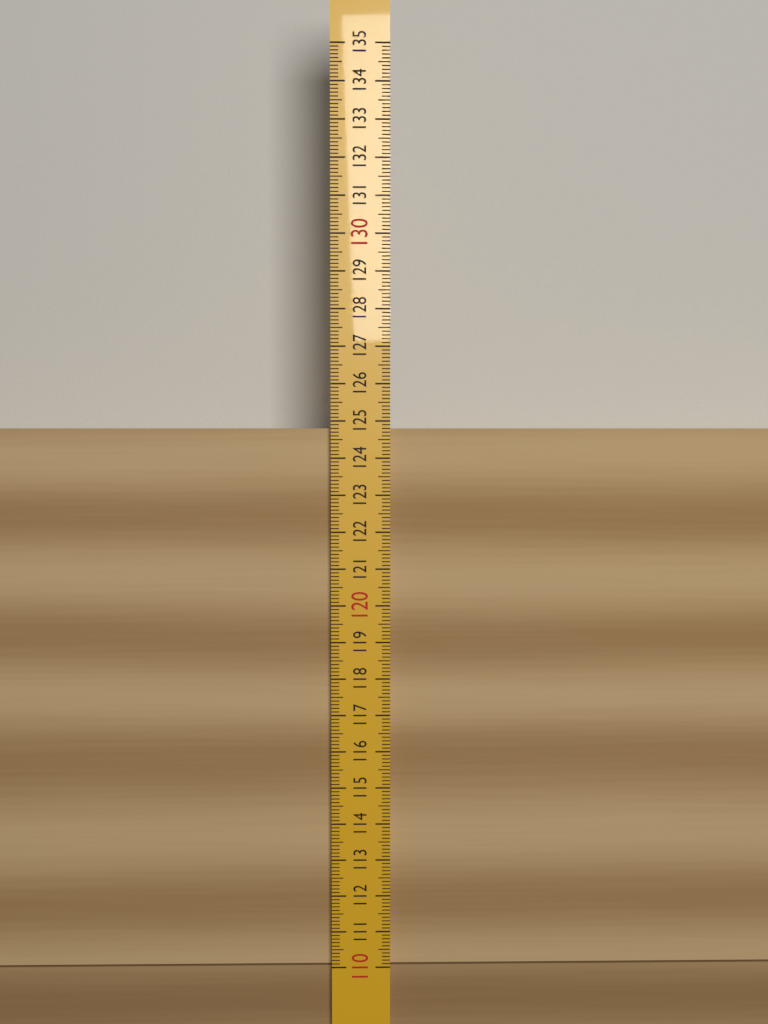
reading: 124.8 (no unit)
